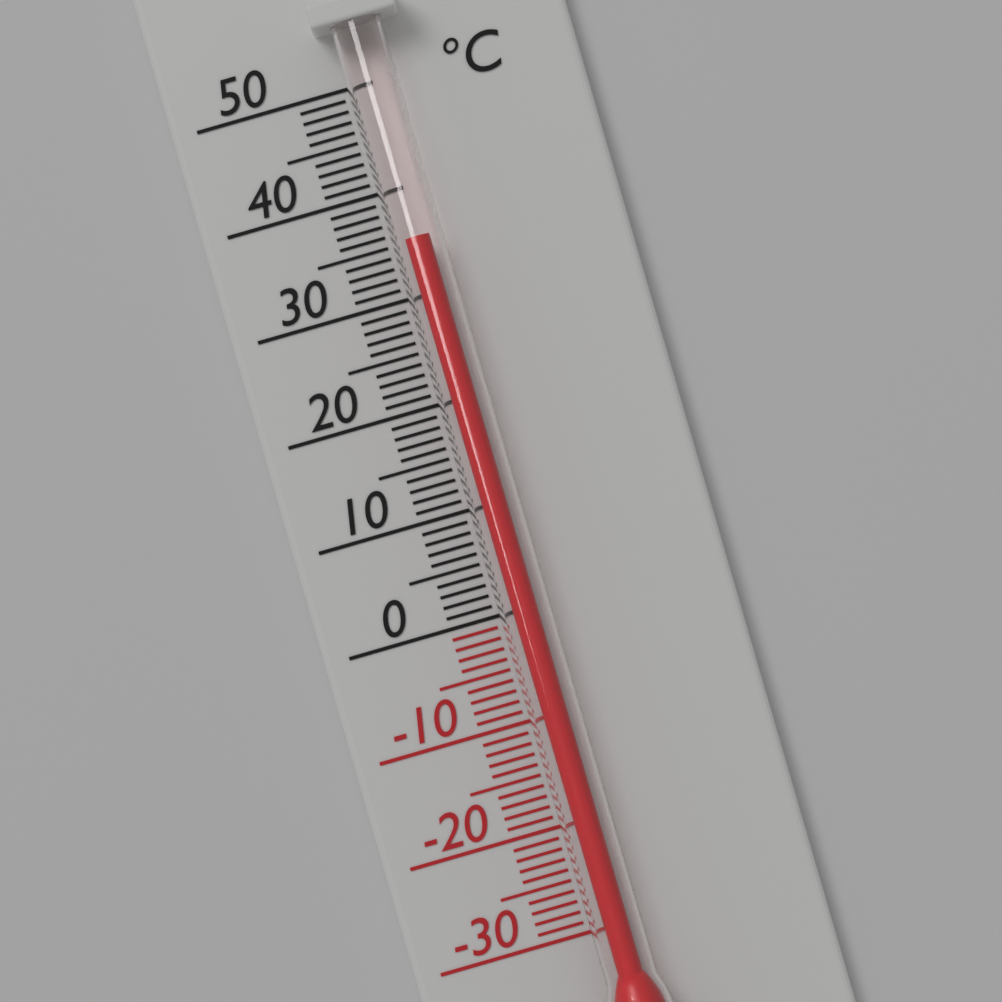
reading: 35 °C
